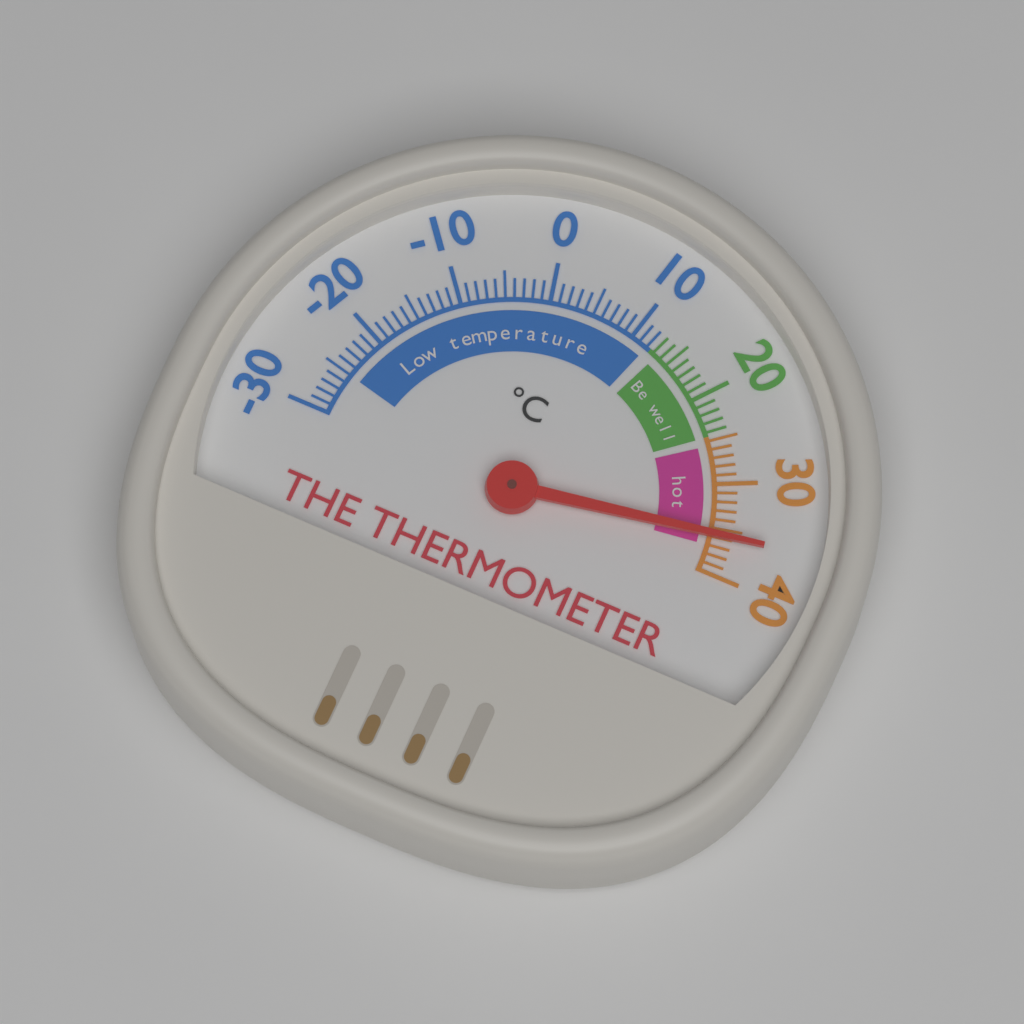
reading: 36 °C
